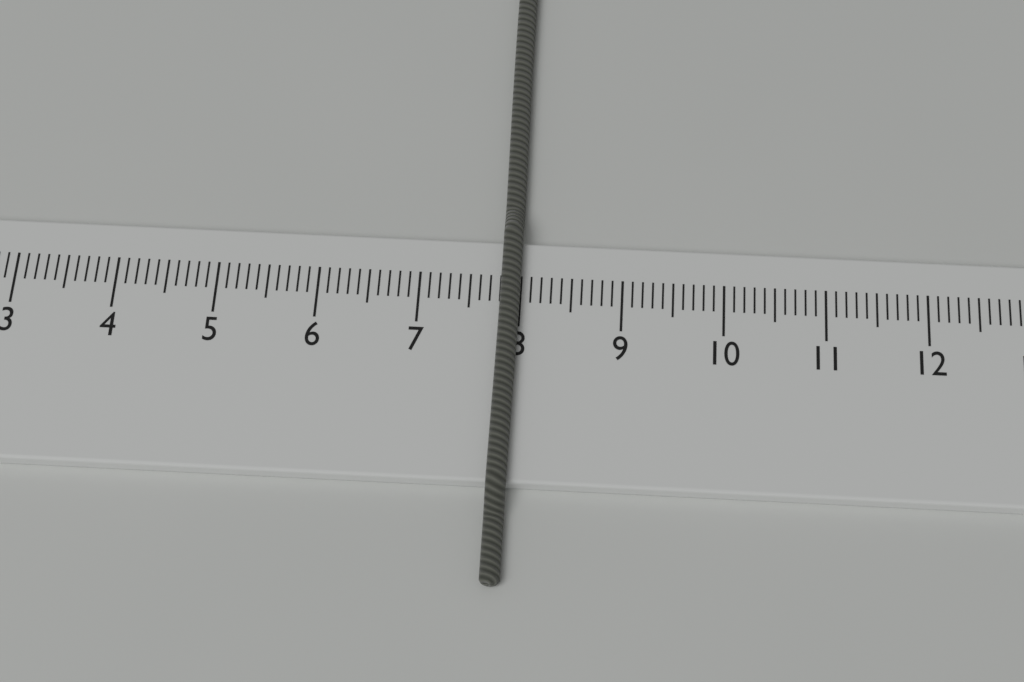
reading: 8.0 cm
